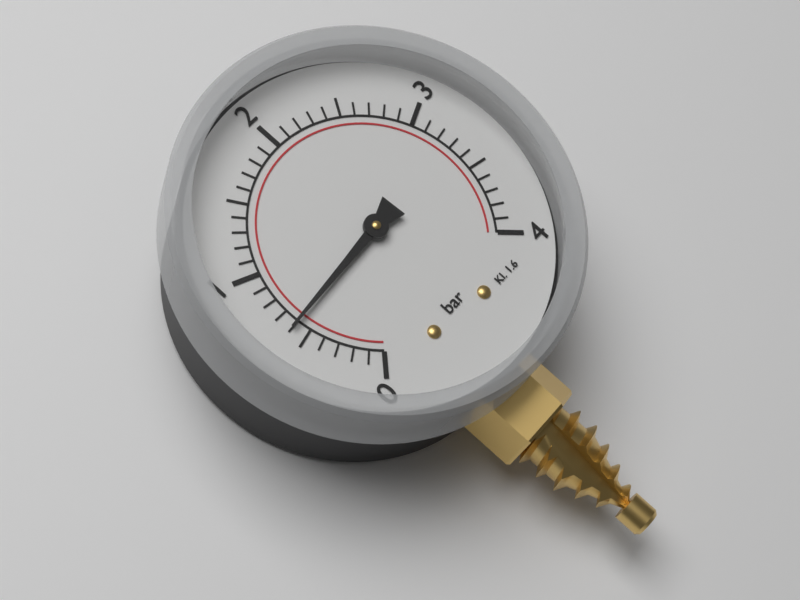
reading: 0.6 bar
